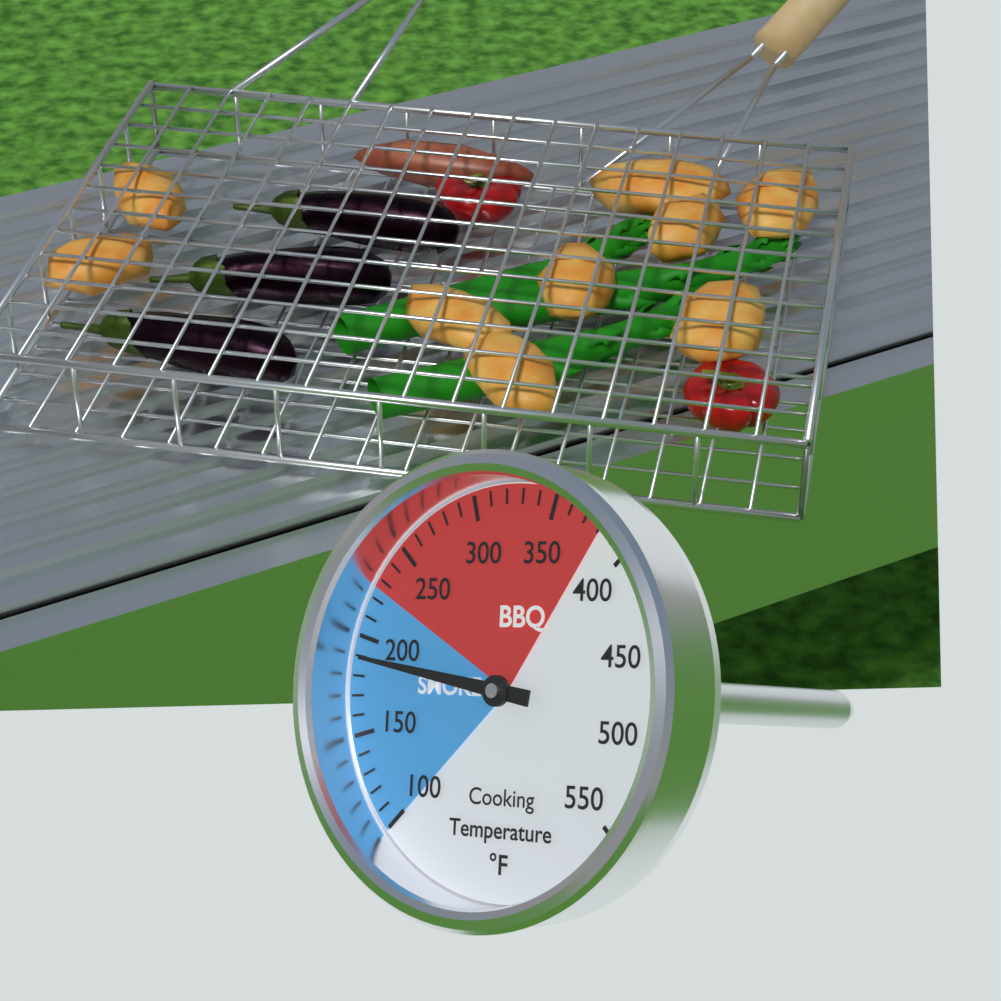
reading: 190 °F
